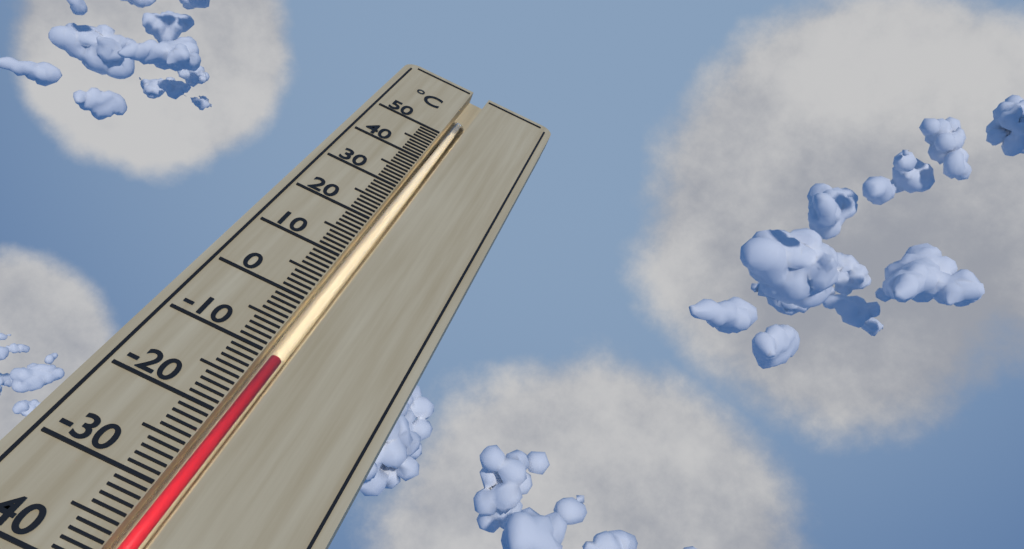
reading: -10 °C
